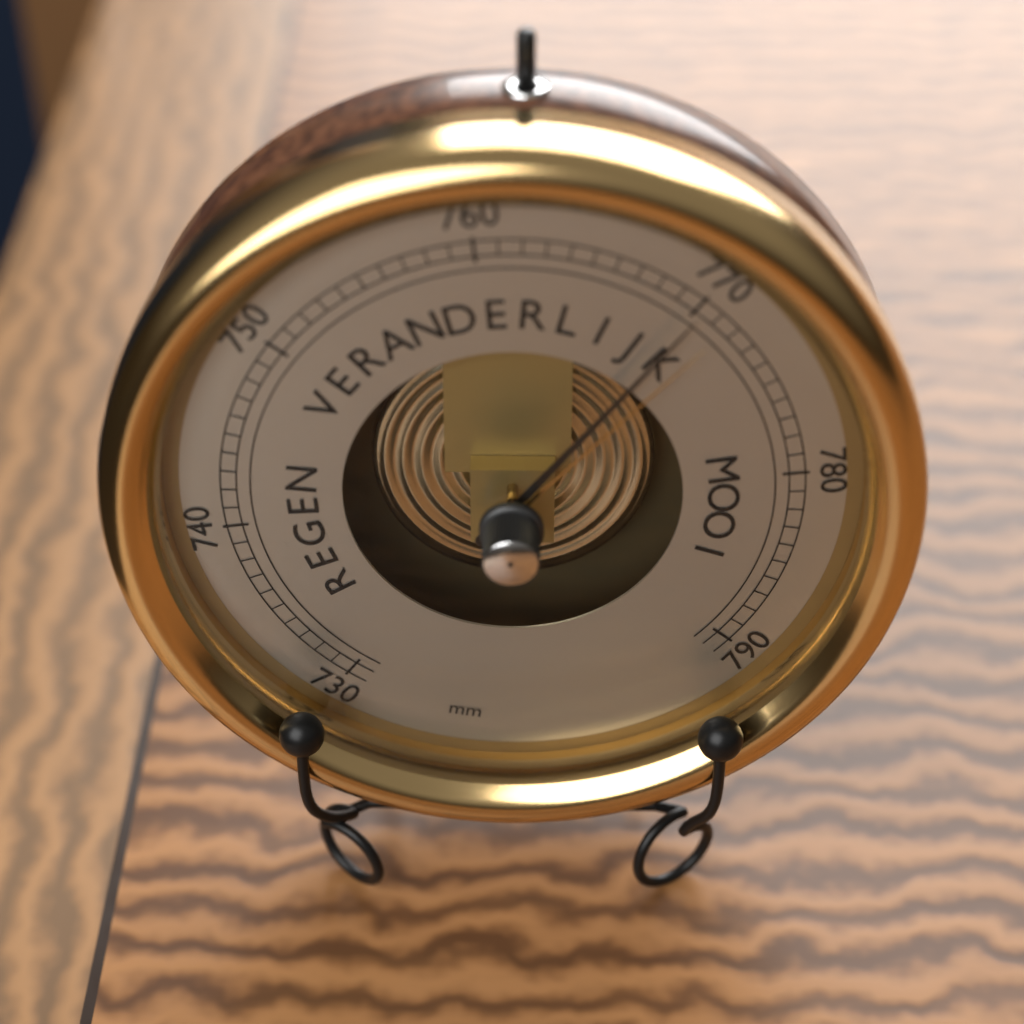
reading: 770 mm
